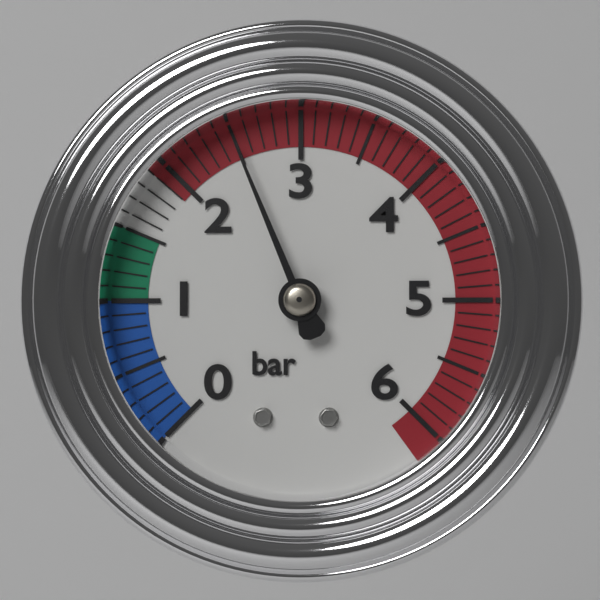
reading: 2.5 bar
